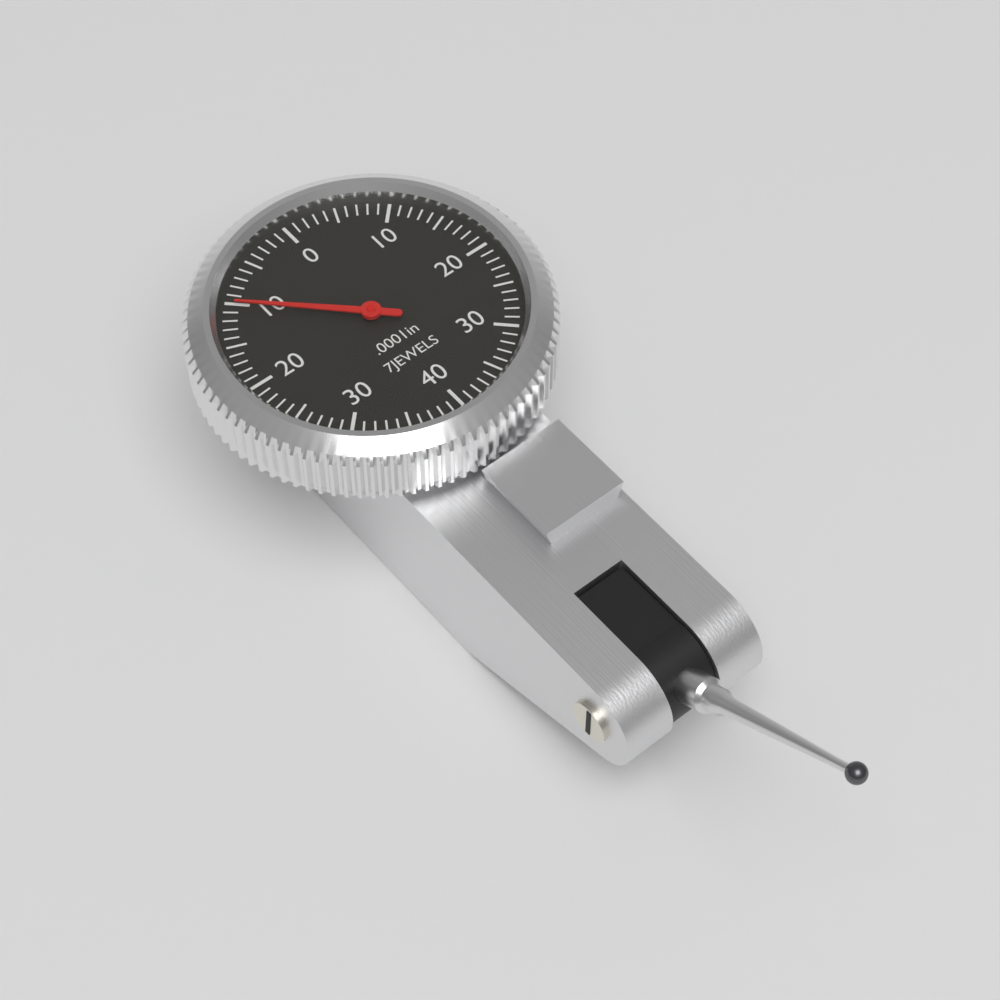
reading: -0.0010 in
